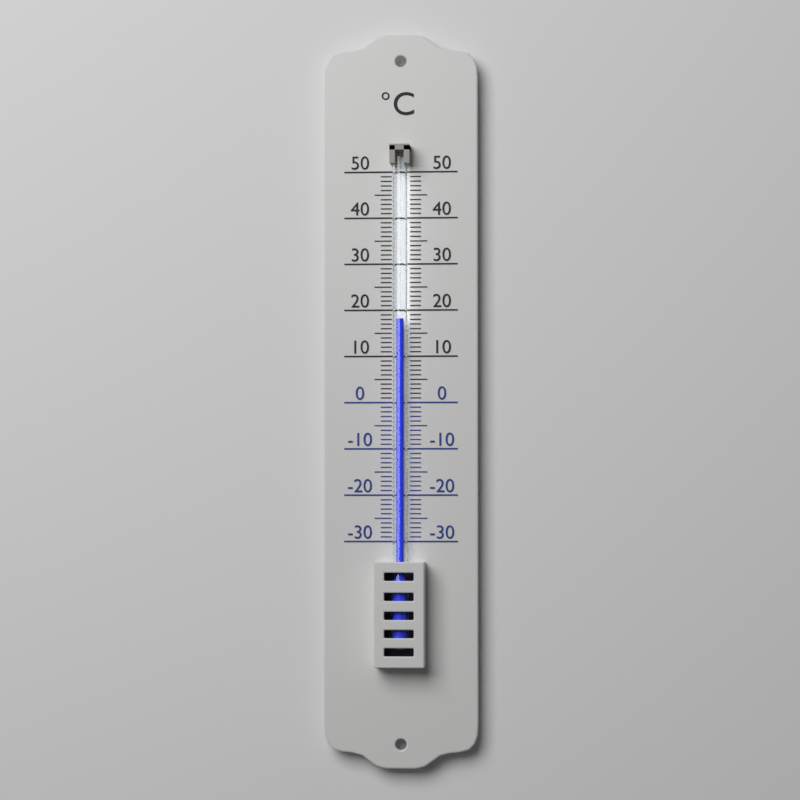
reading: 18 °C
